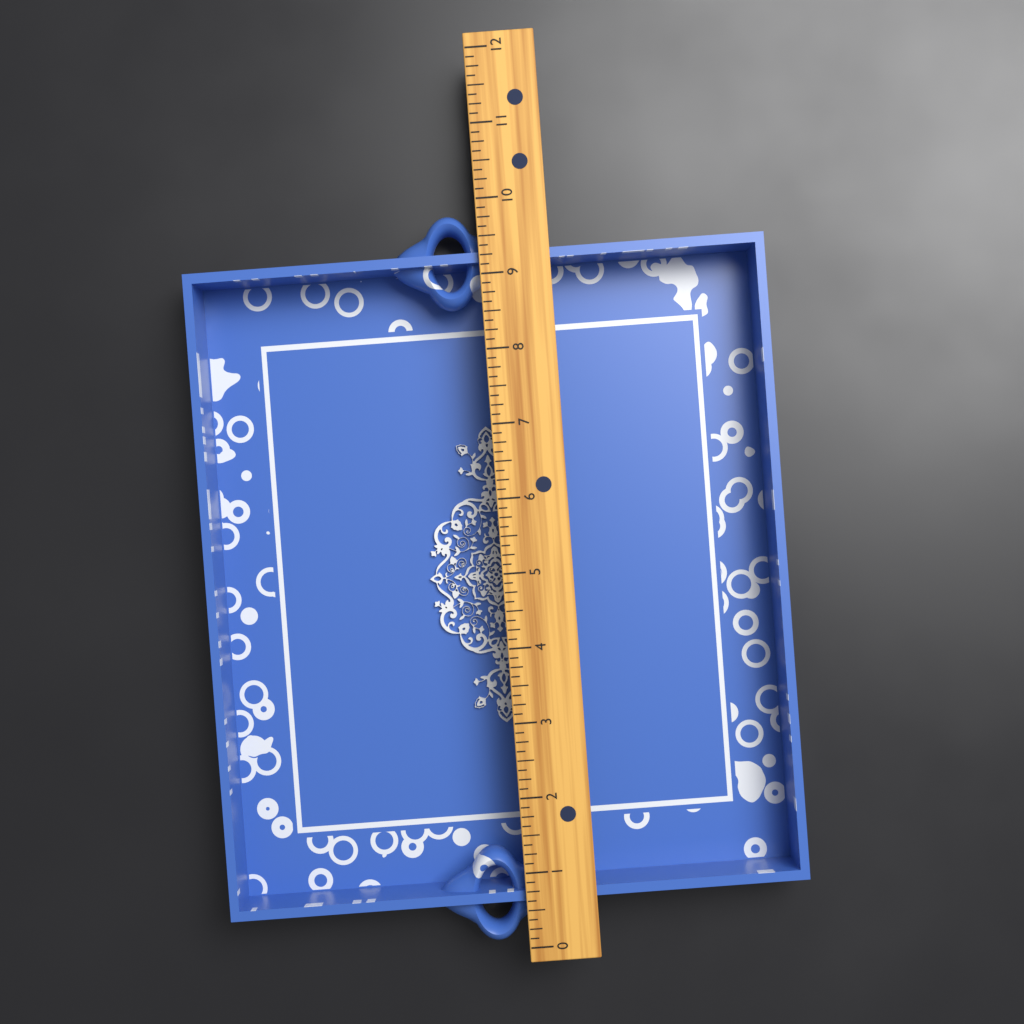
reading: 9.875 (no unit)
